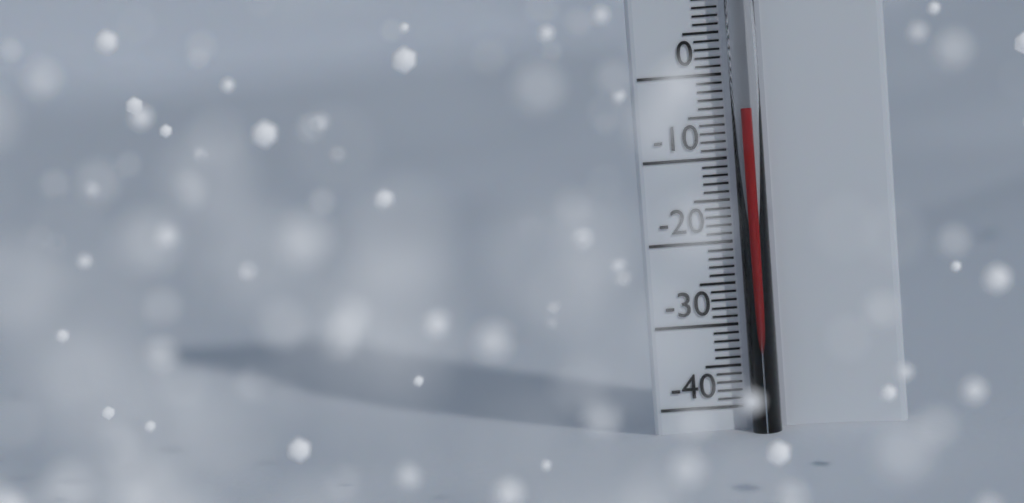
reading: -4 °C
